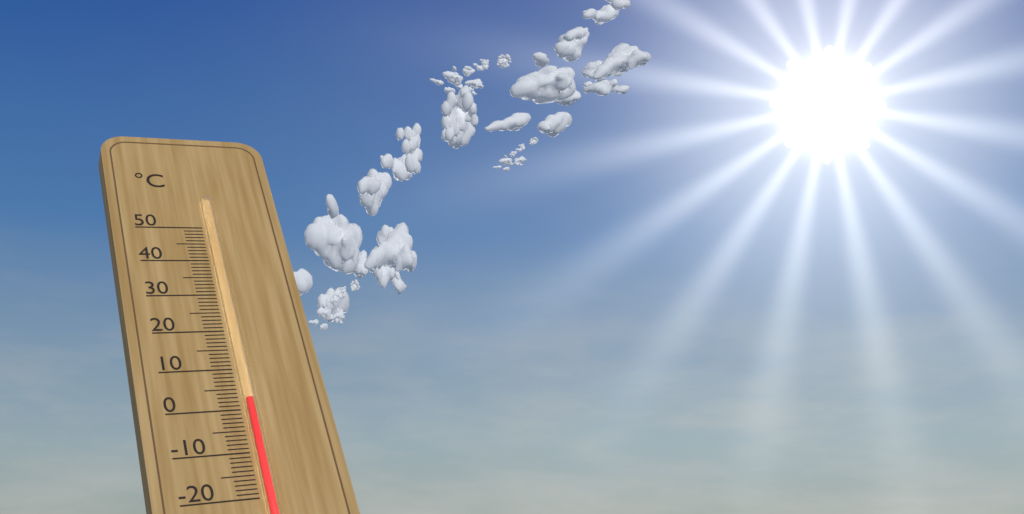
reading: 2 °C
